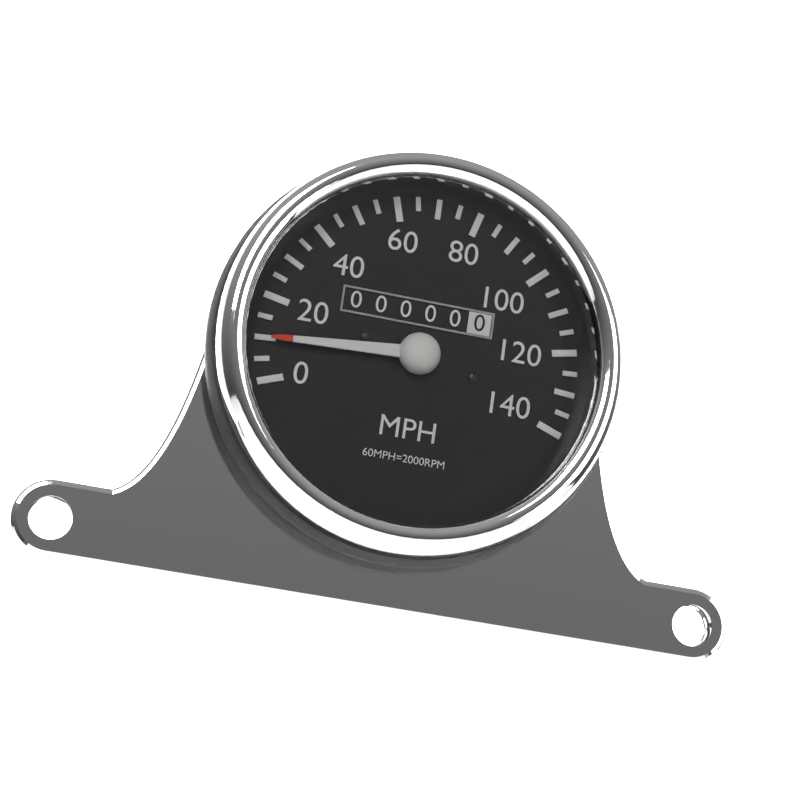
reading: 10 MPH
